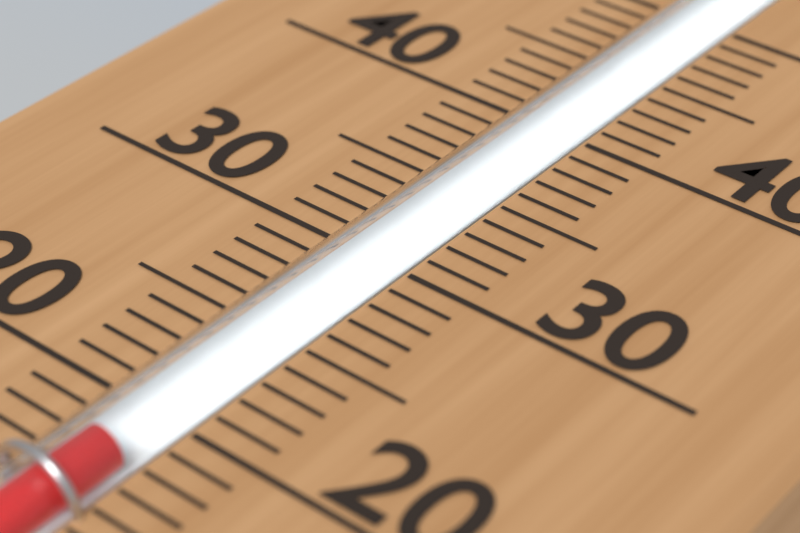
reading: 18 (no unit)
